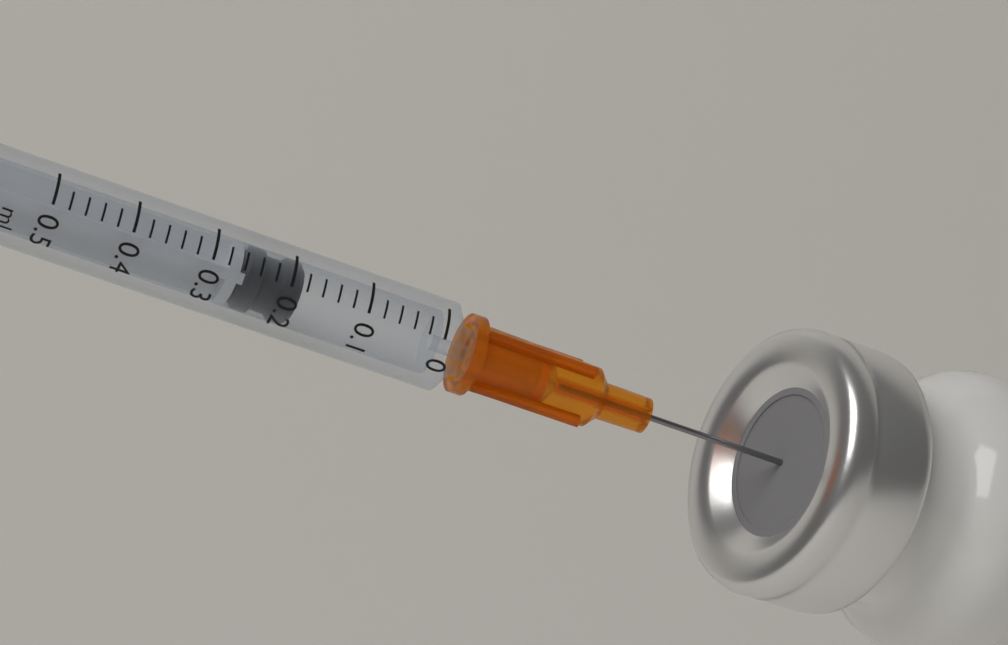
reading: 0.18 ml
